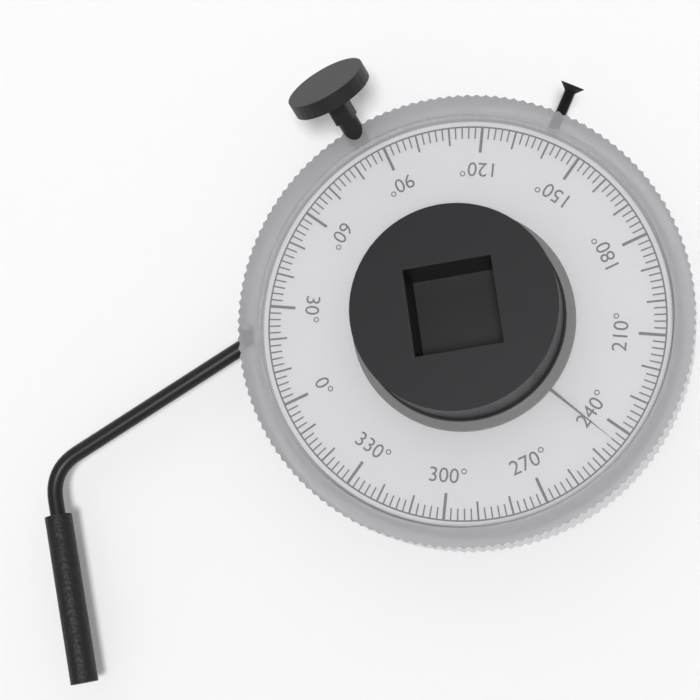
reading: 244 °
